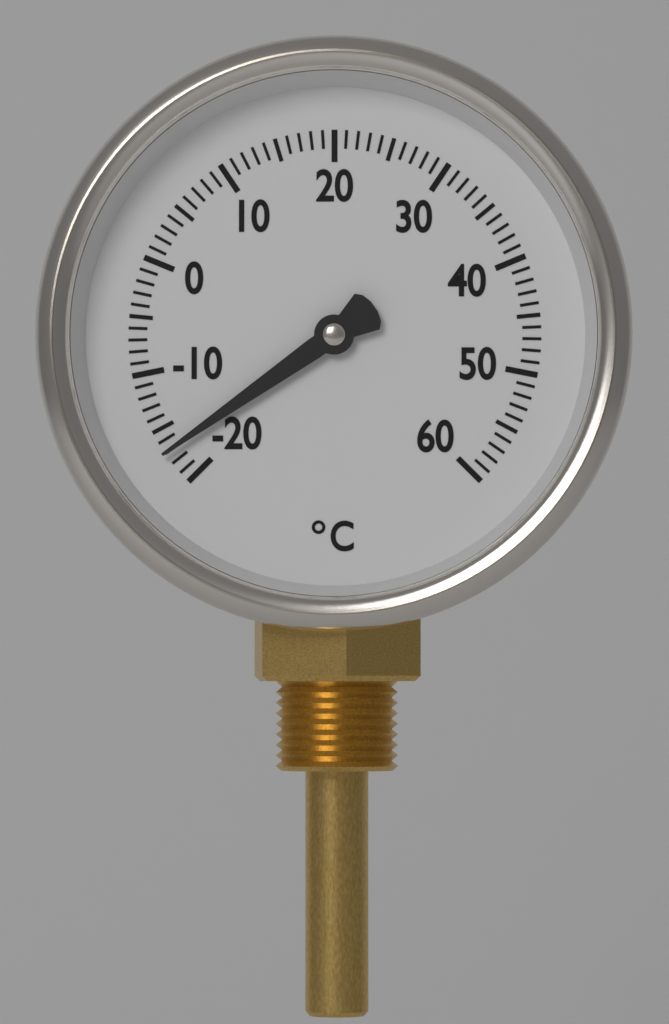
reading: -17 °C
